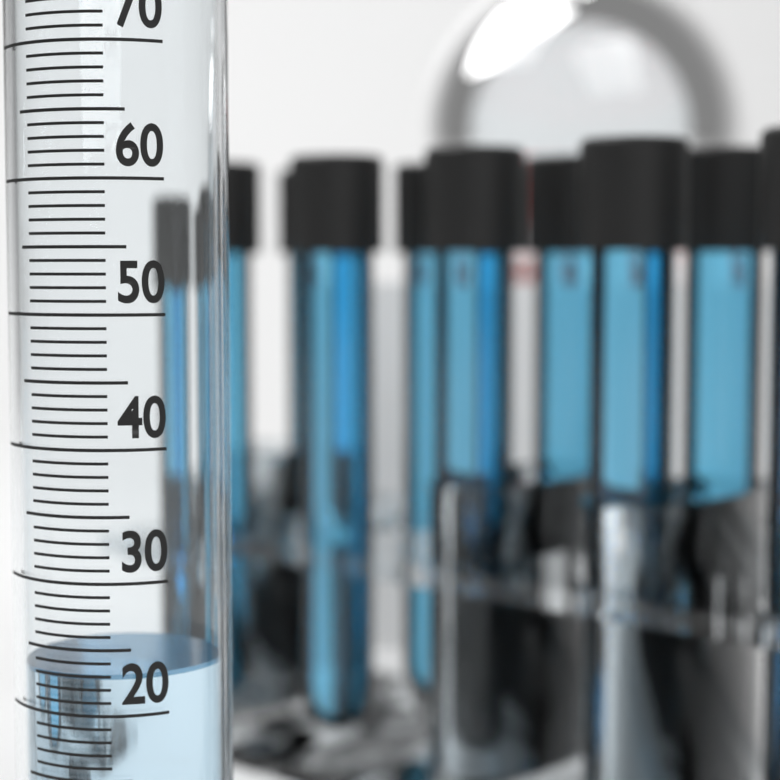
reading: 23 ml
